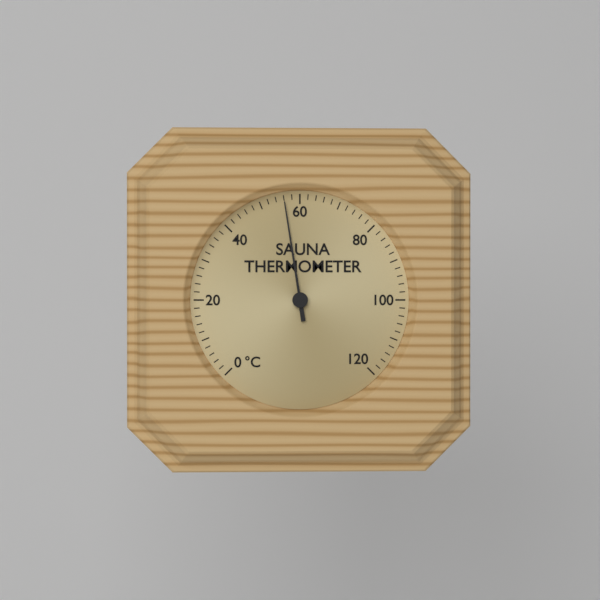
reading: 56 °C
